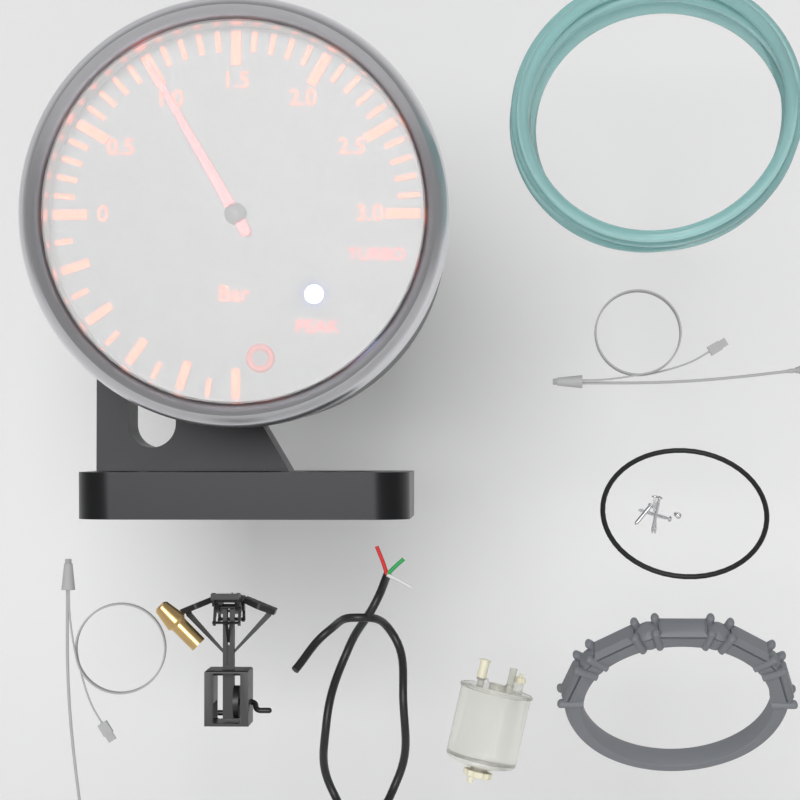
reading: 1.0 bar
